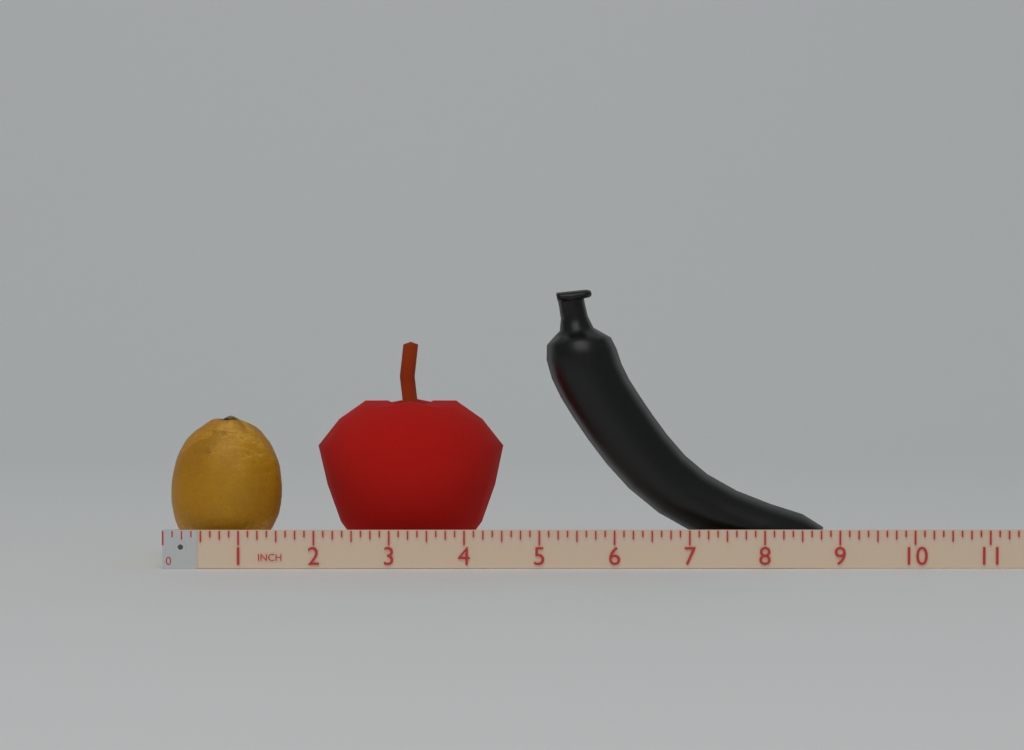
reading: 8.875 in
